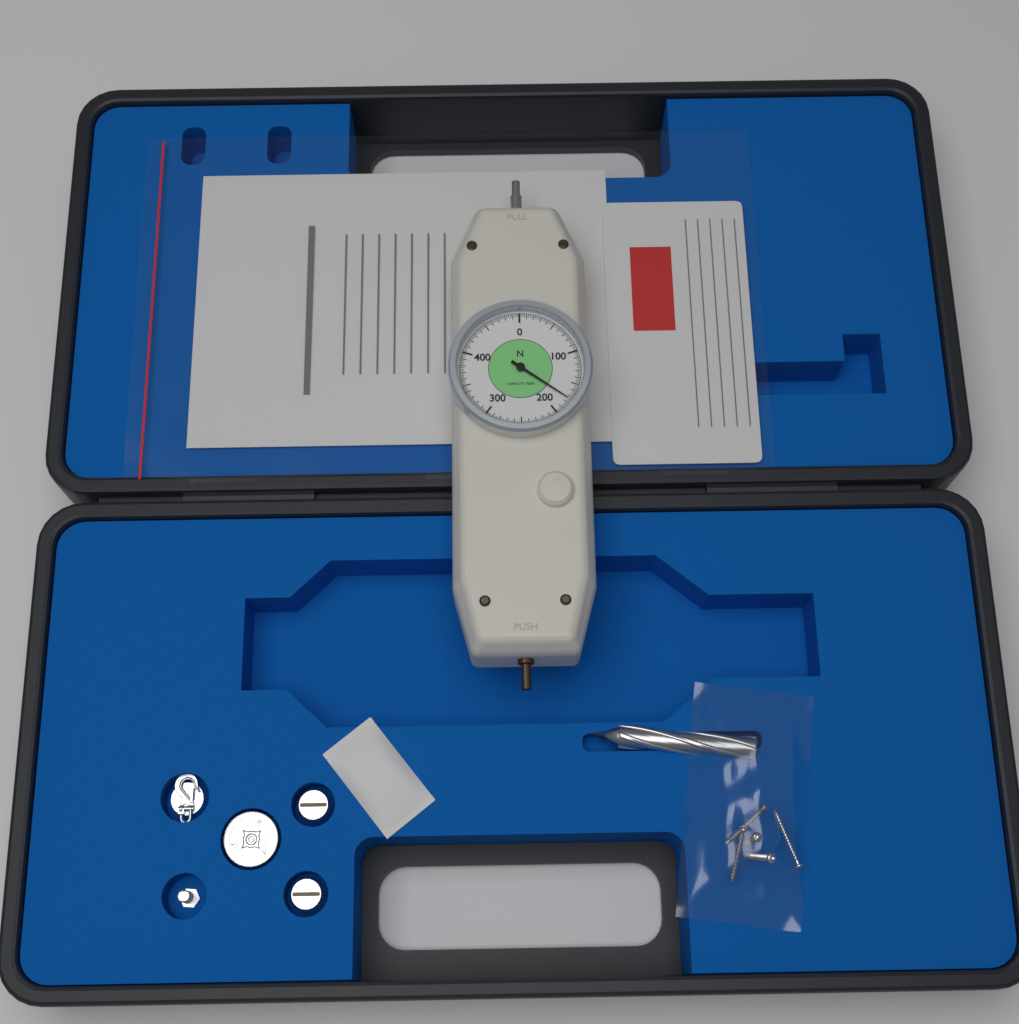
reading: 175.0 N
